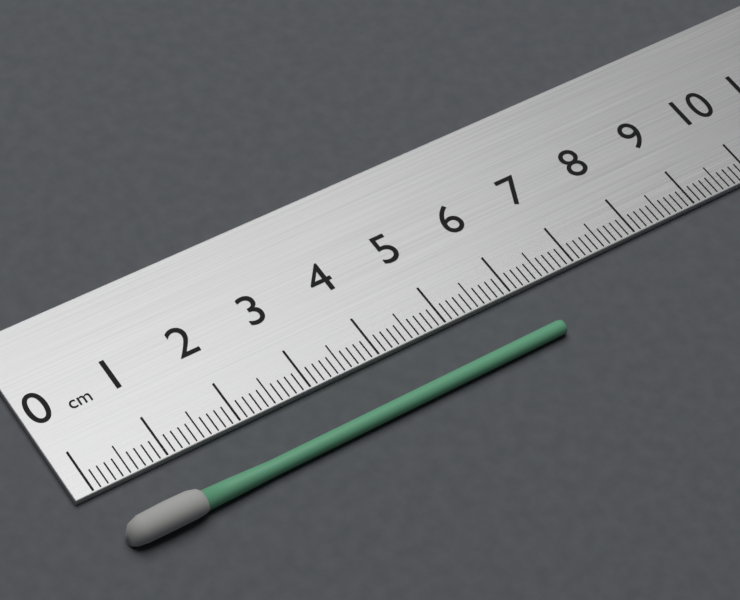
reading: 6.3 cm
